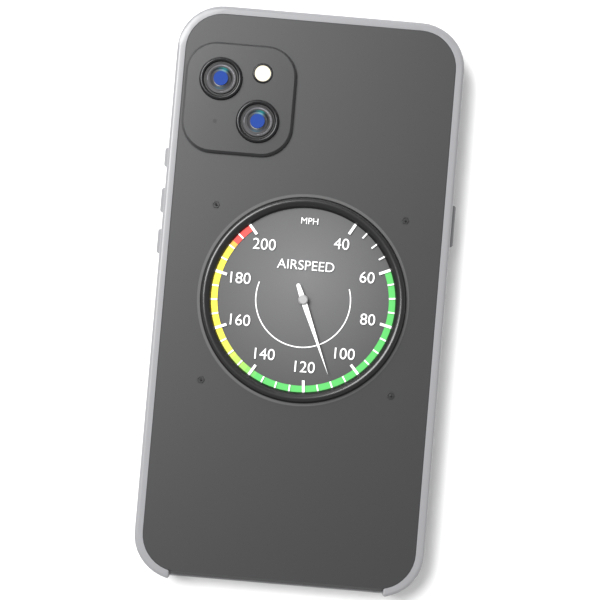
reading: 110 mph
